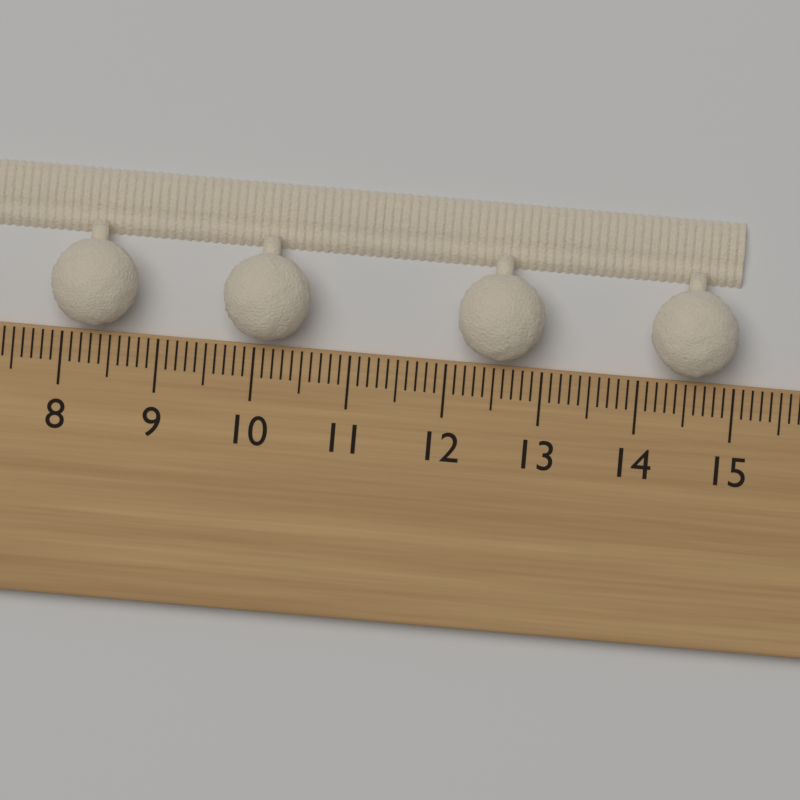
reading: 15.0 cm
